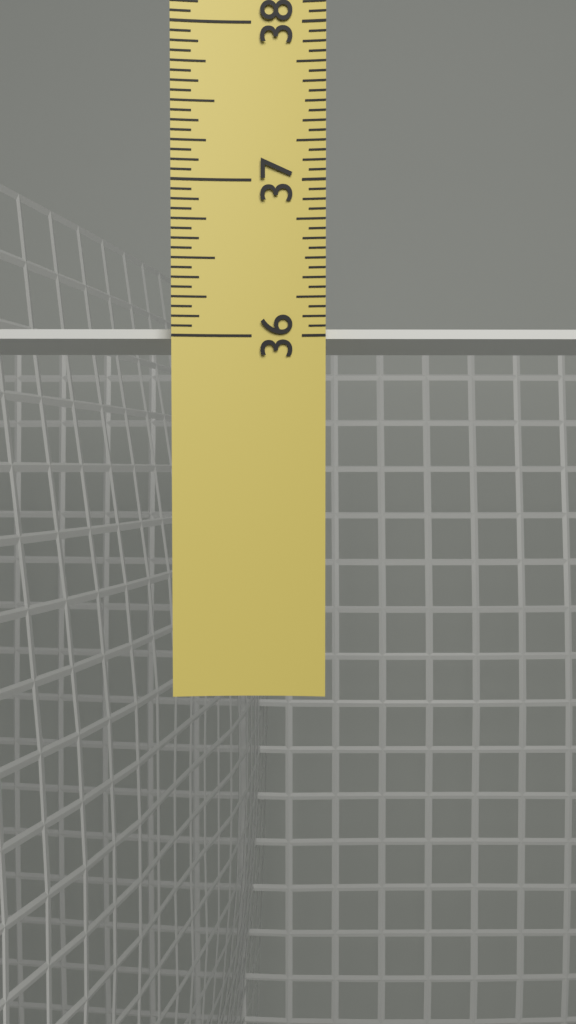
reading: 36.0625 in
